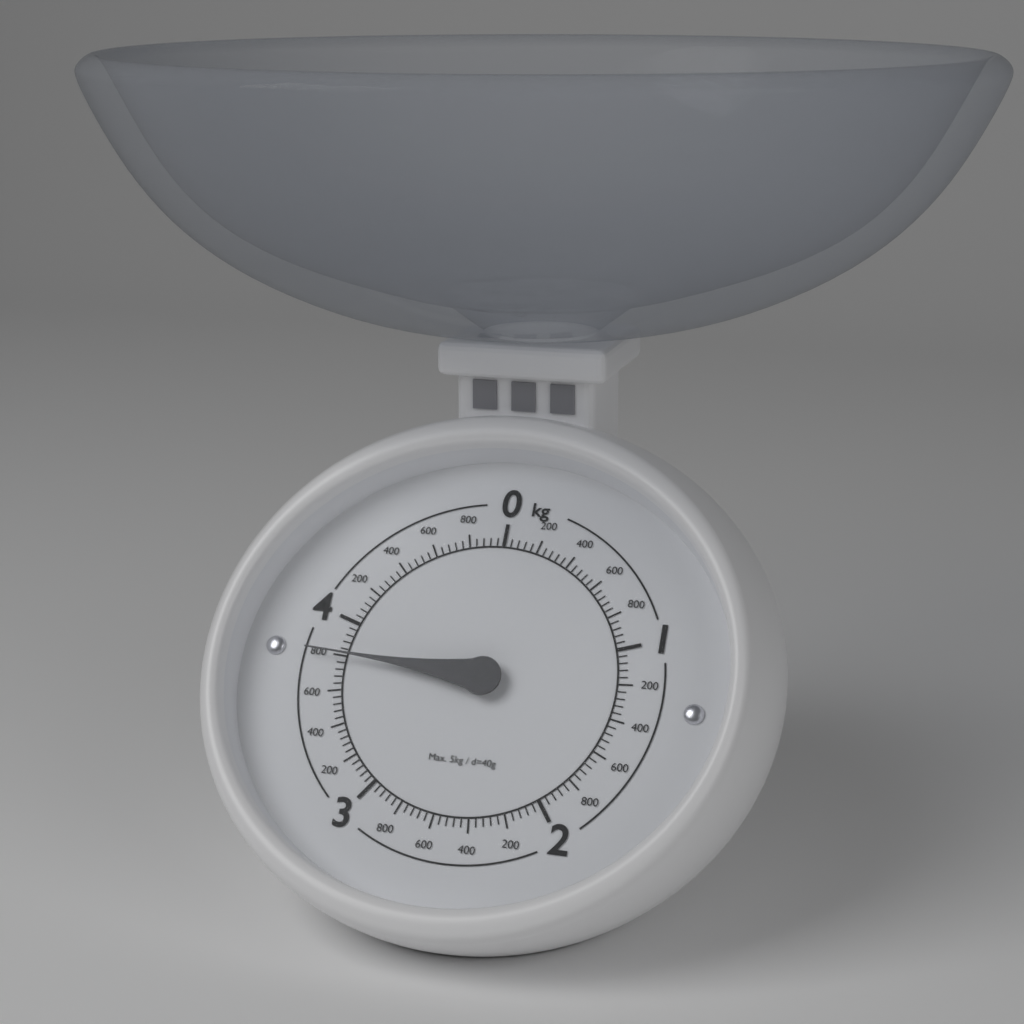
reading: 3.80 kg
